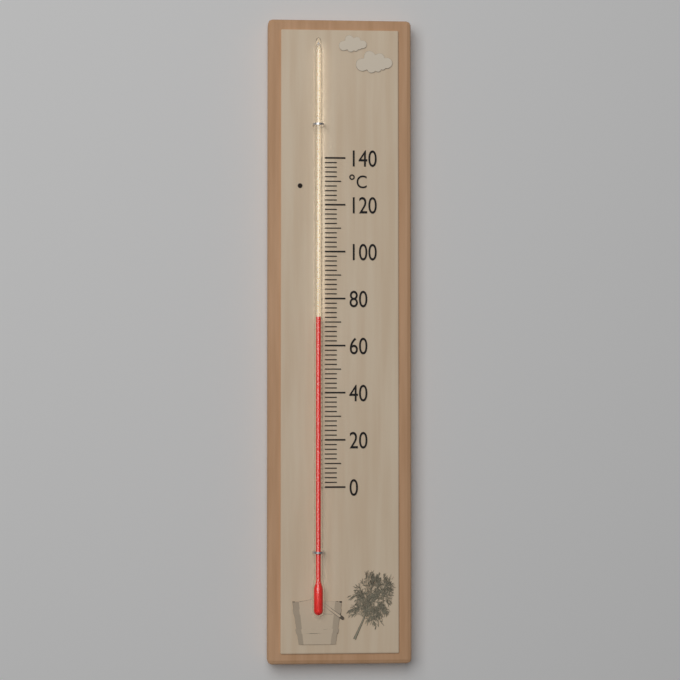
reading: 72 °C
